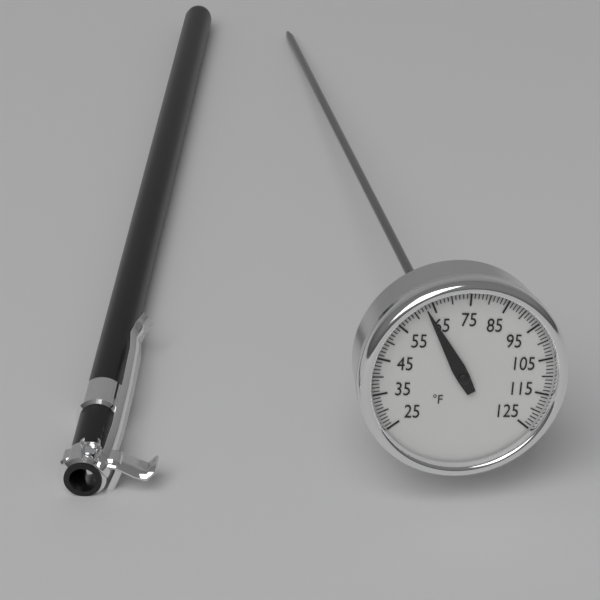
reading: 63 °F
